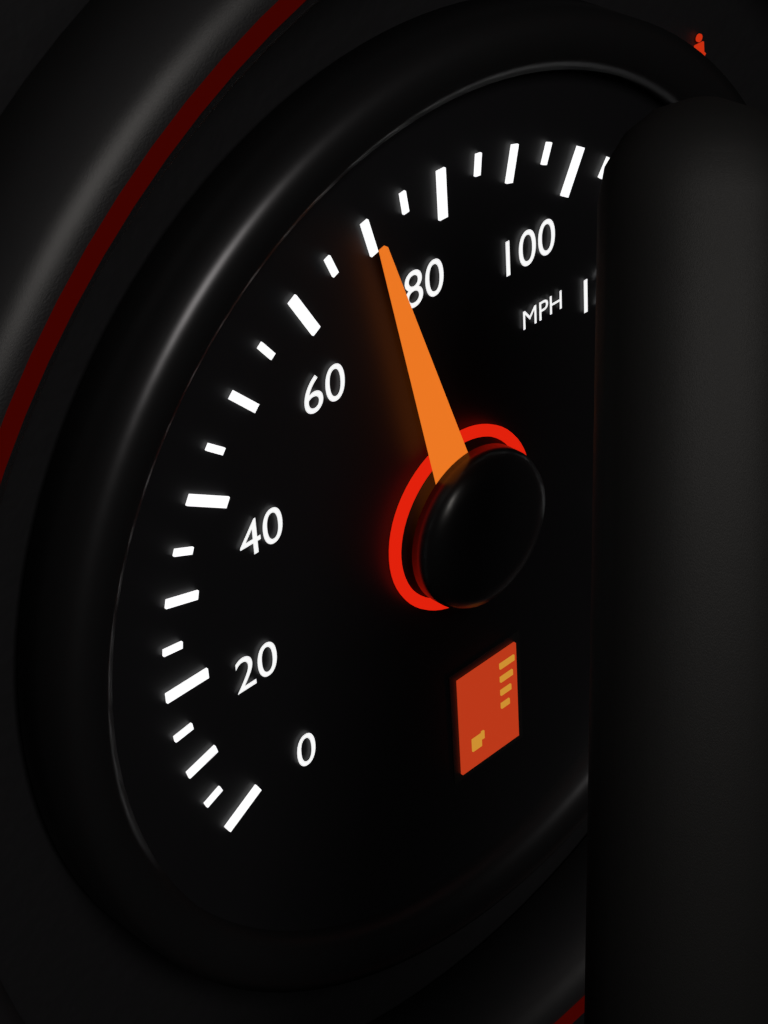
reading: 70 mph
